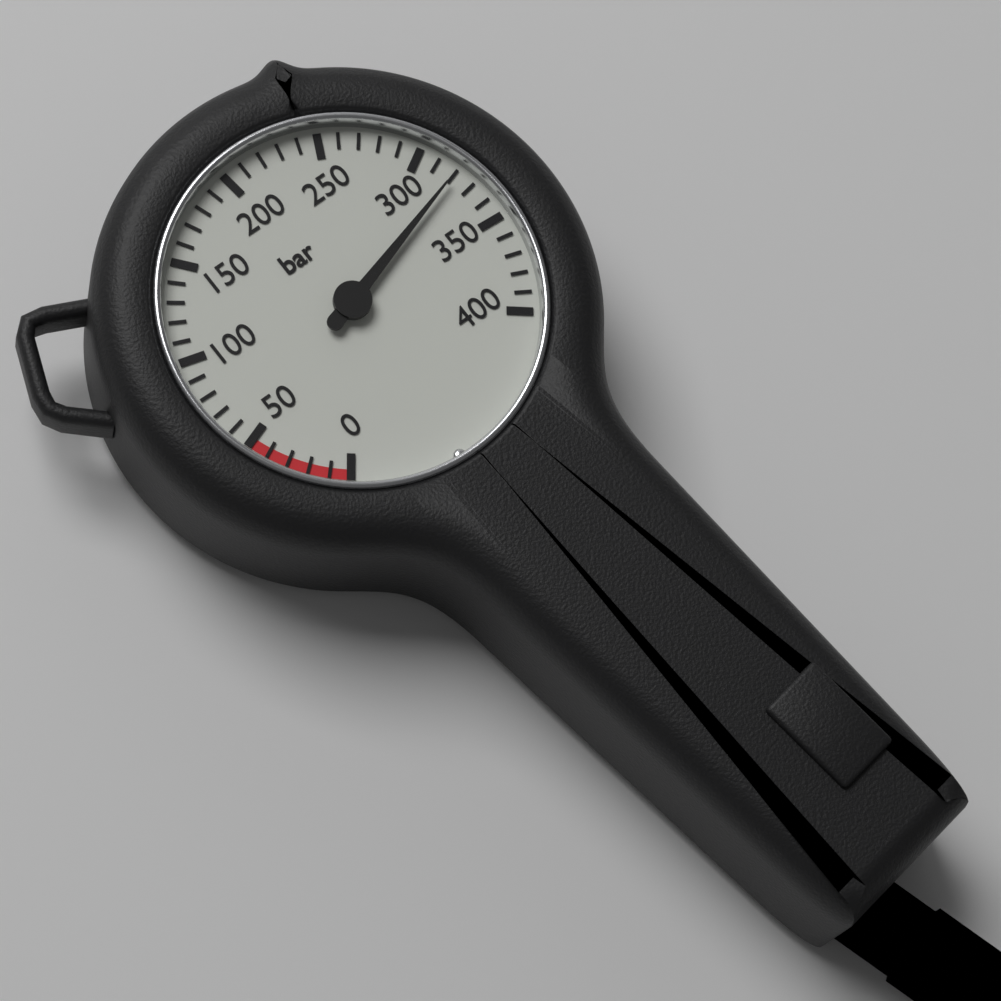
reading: 320 bar
